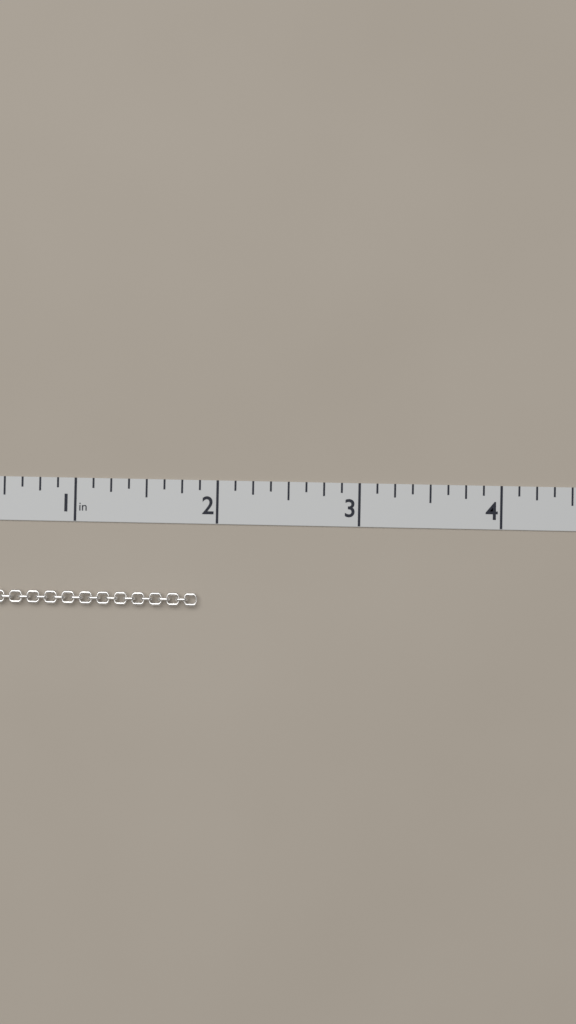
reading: 1.875 in
